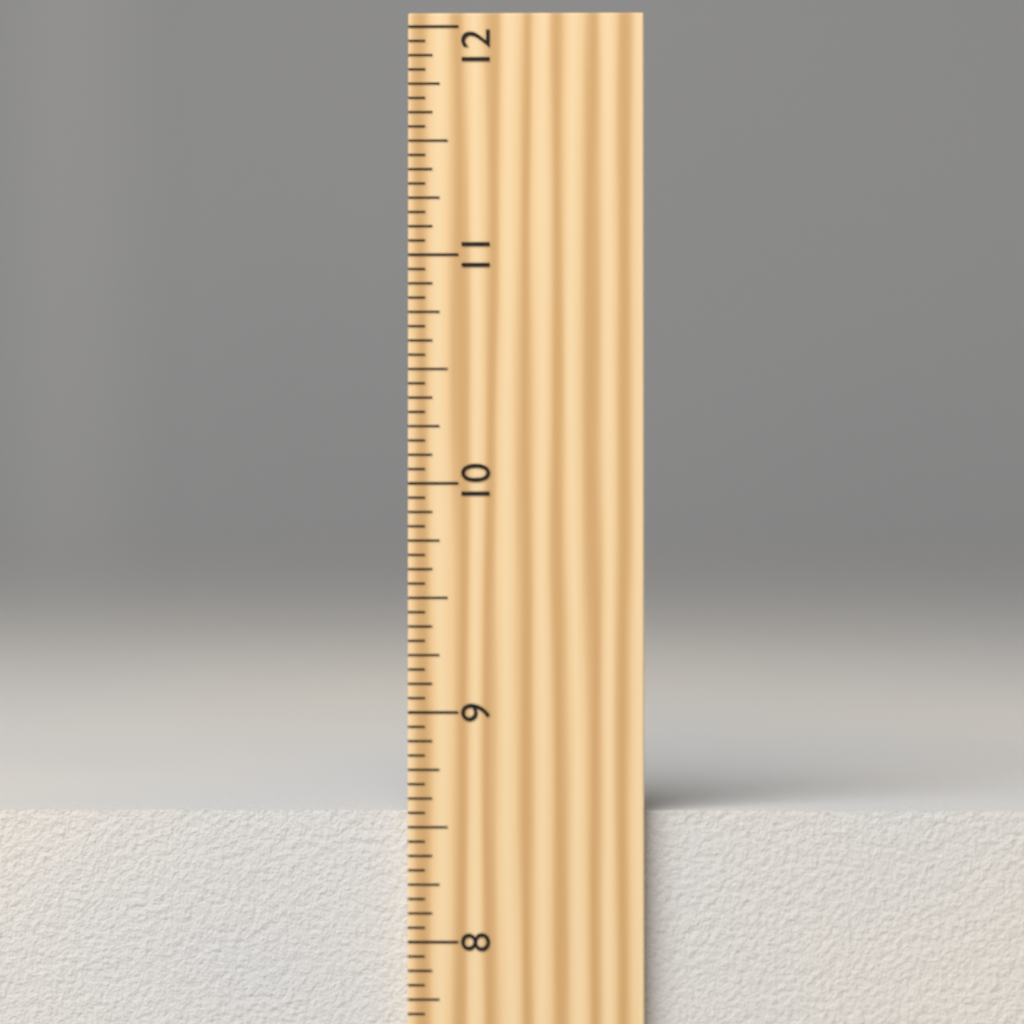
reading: 8.5625 inch
